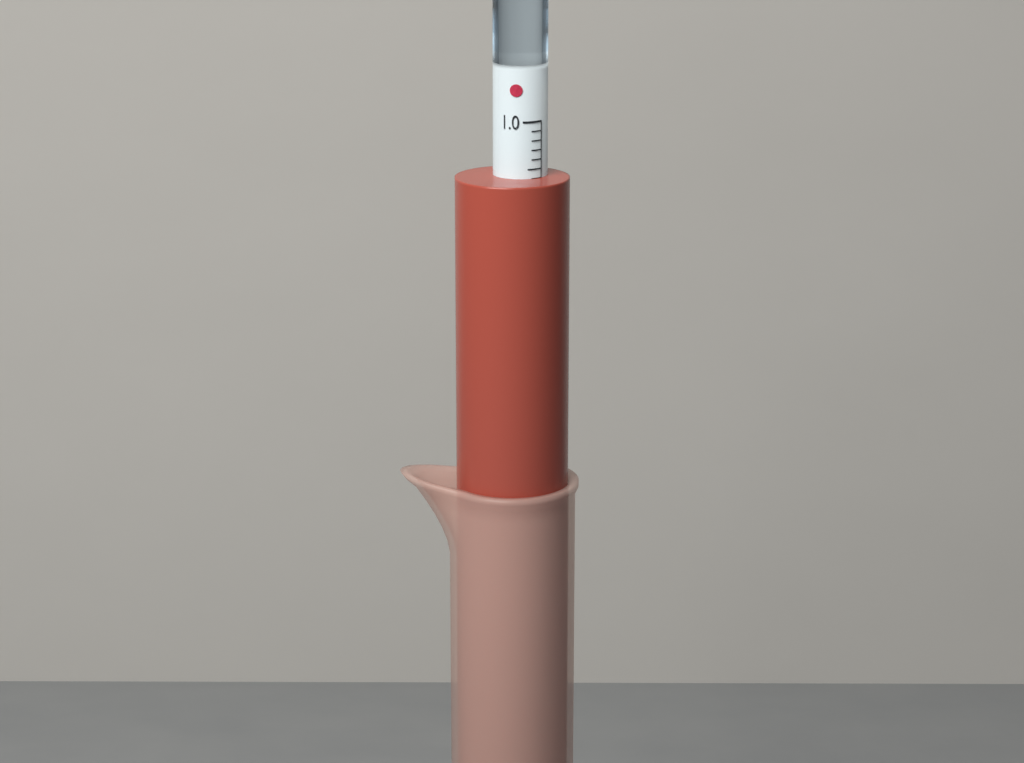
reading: 1.06 (no unit)
